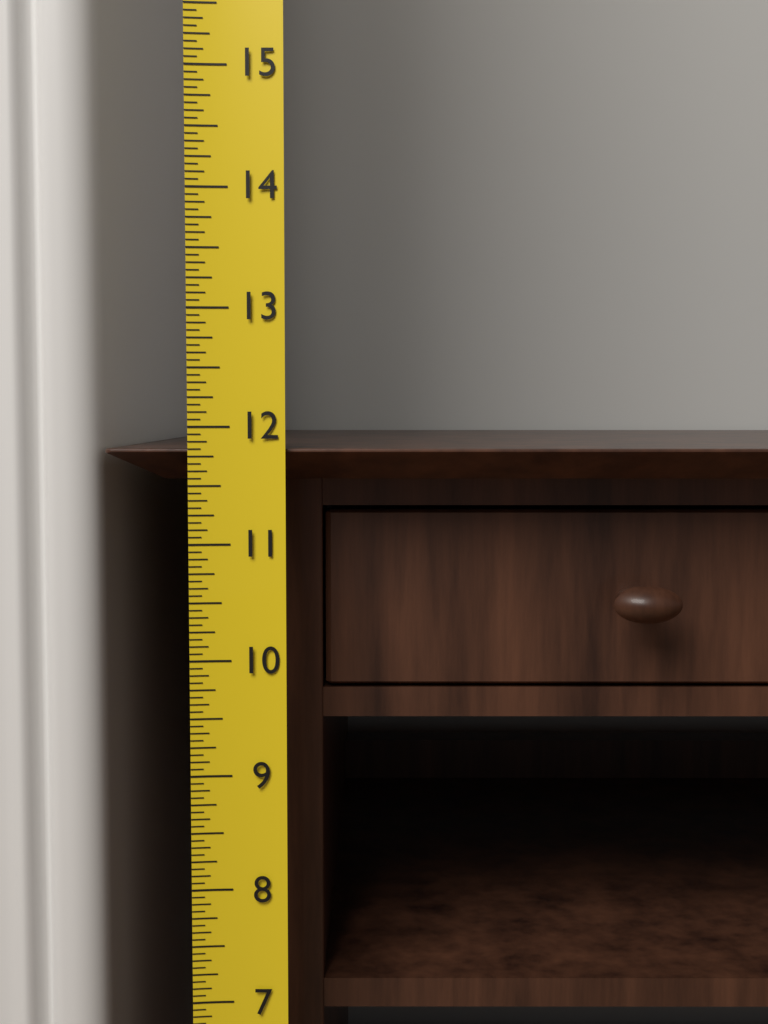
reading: 11.8125 (no unit)
